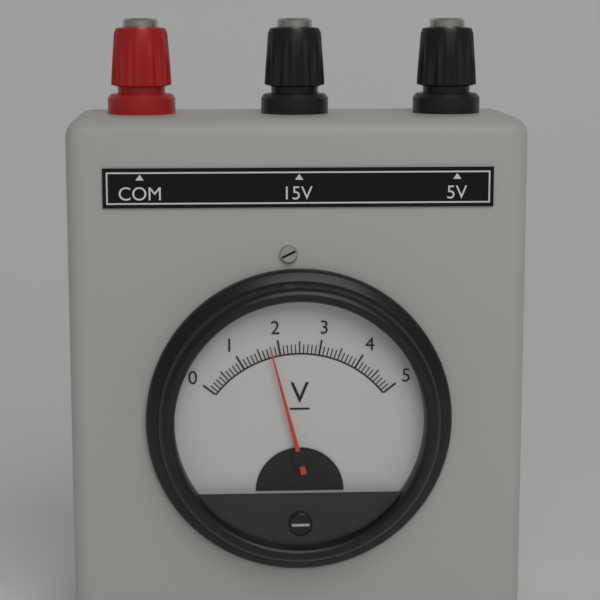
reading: 1.8 V
